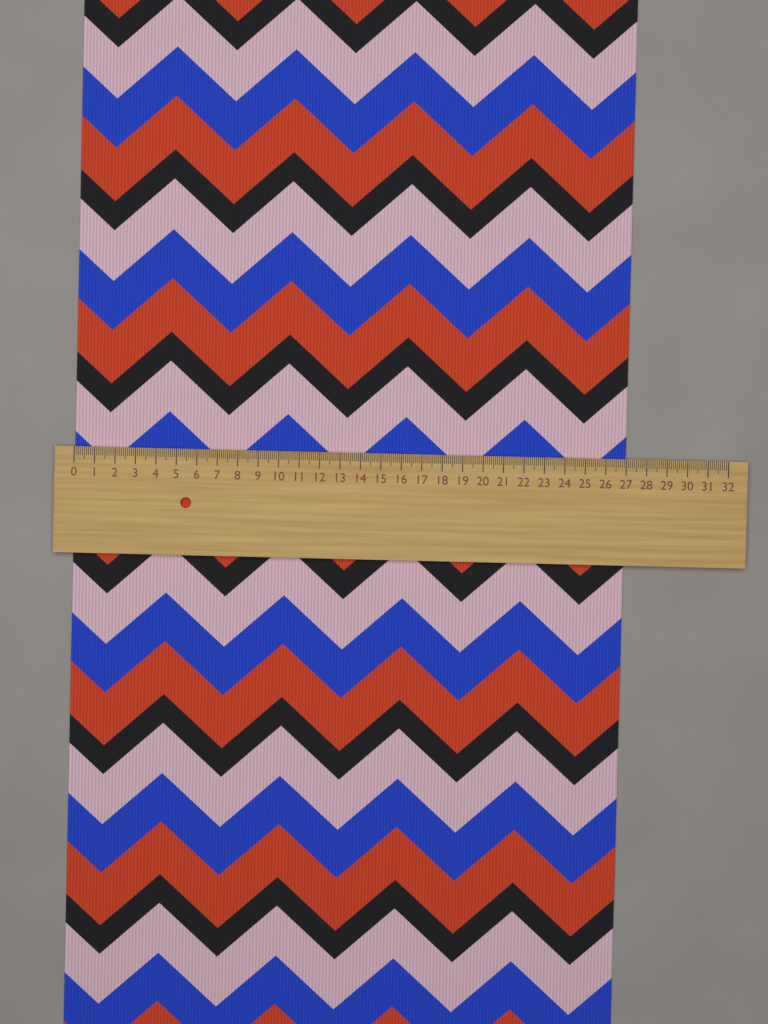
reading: 27.0 (no unit)
